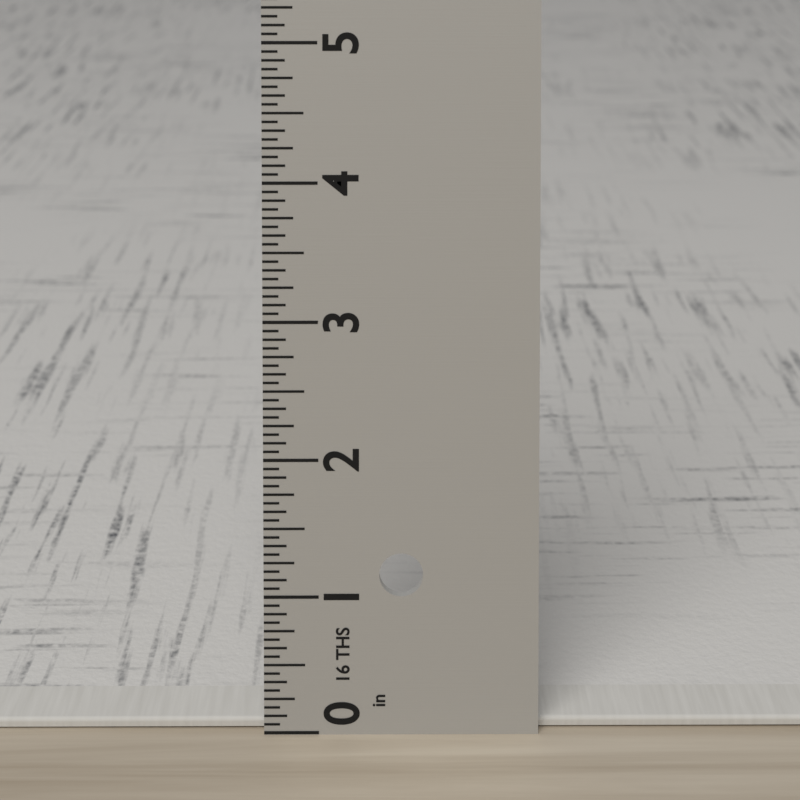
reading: 0.0625 in
